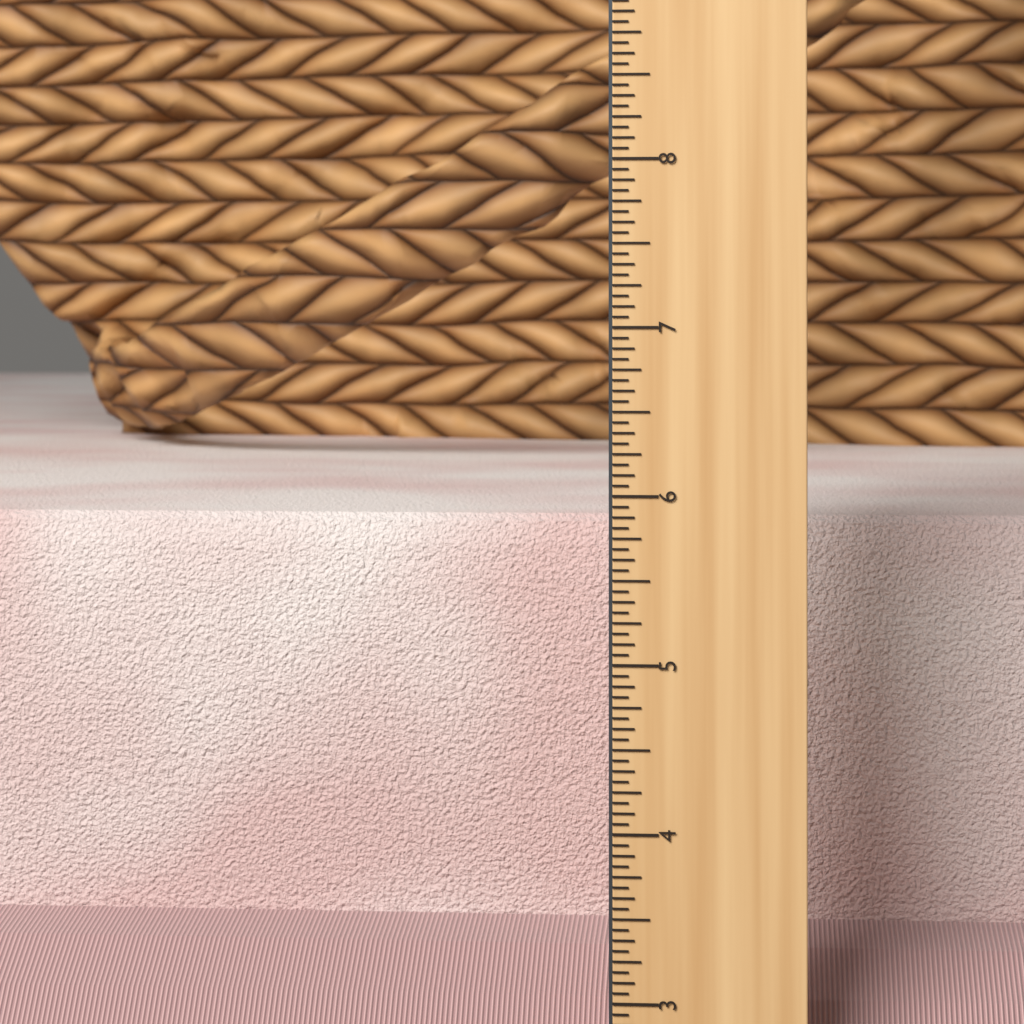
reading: 5.7500 in
